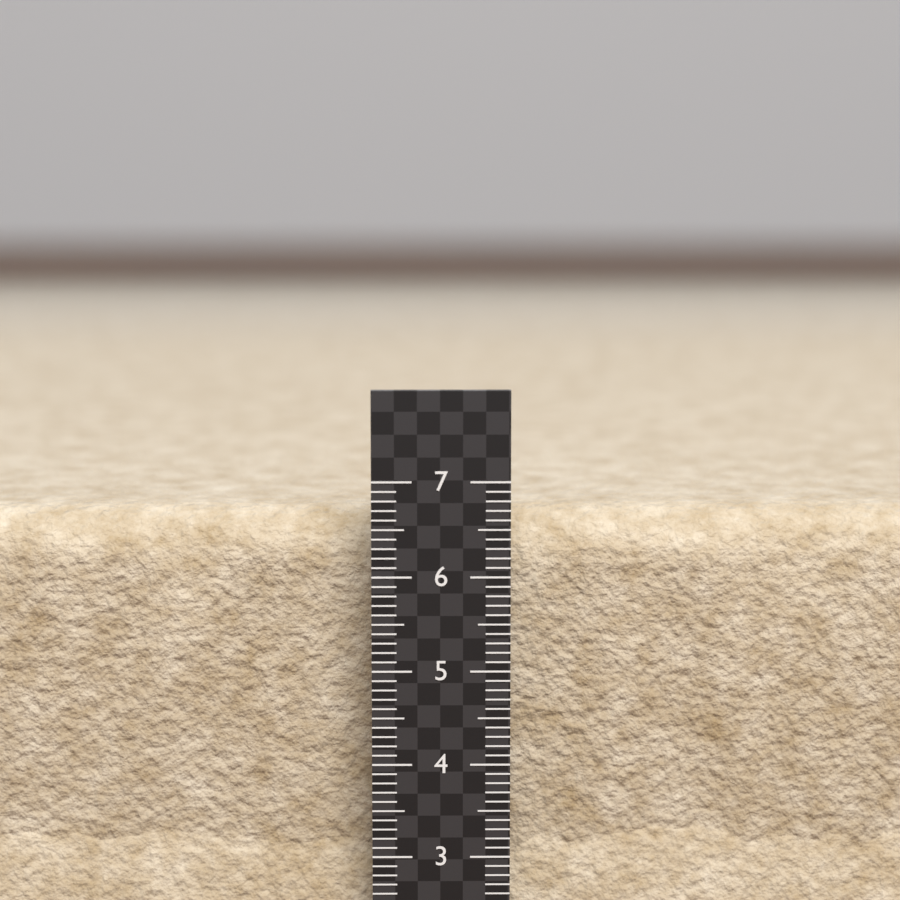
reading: 6.6 (no unit)
